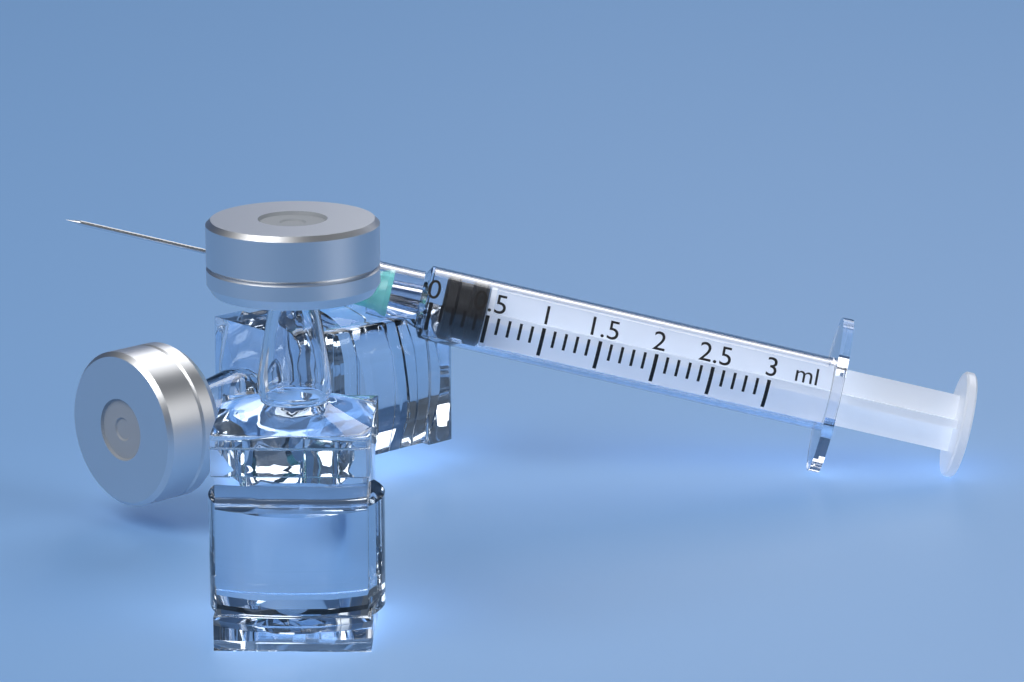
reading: 0.1 ml
